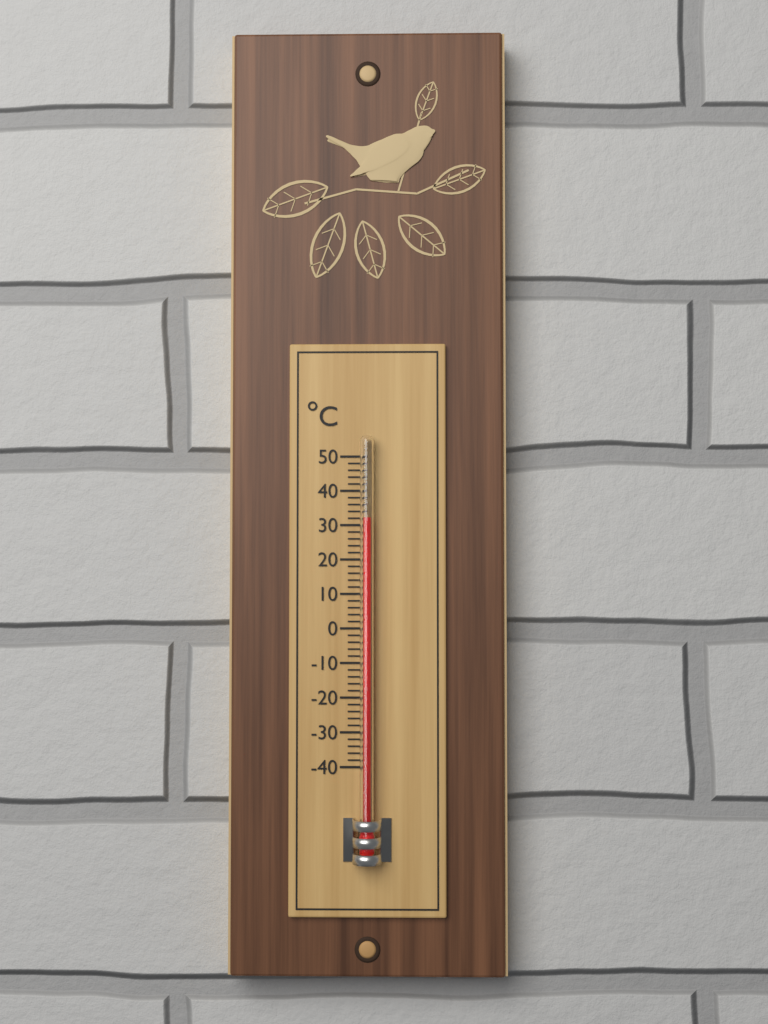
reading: 32 °C
